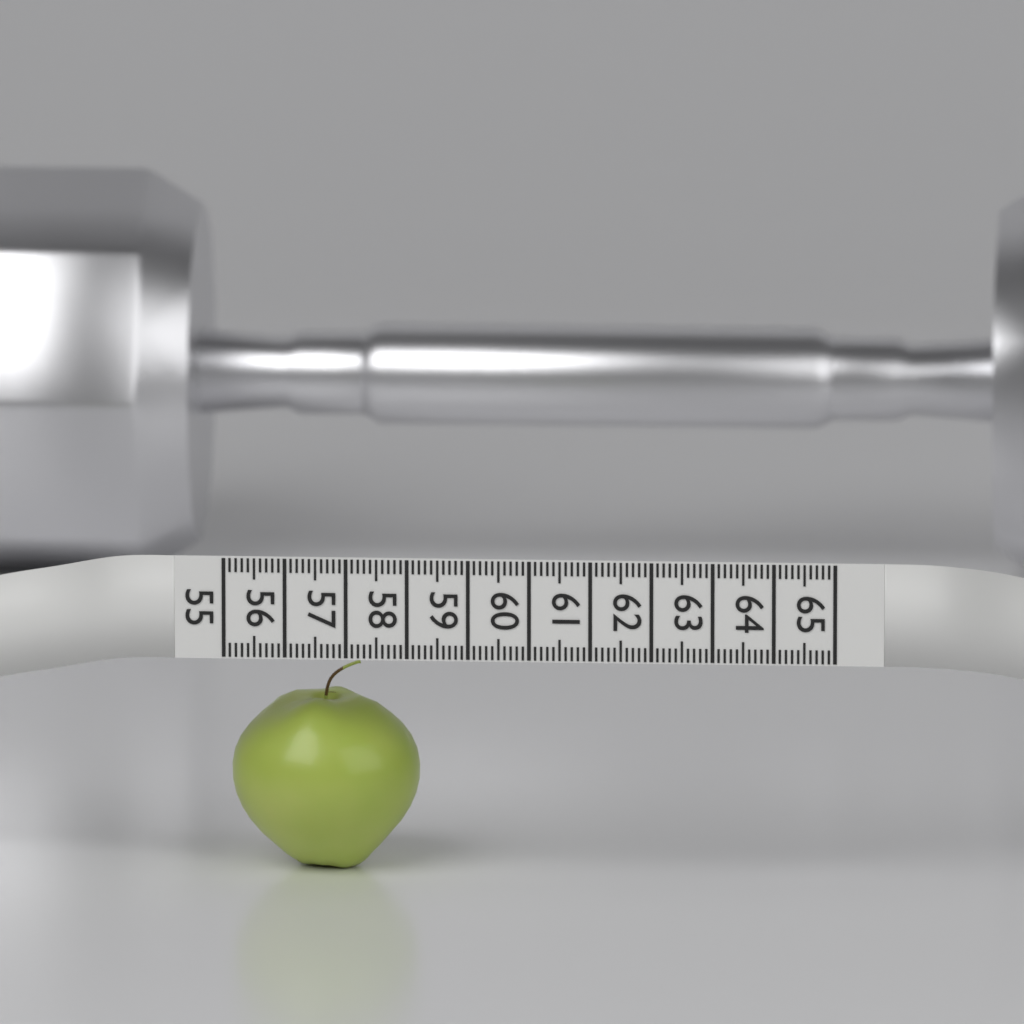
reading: 58.1 (no unit)
